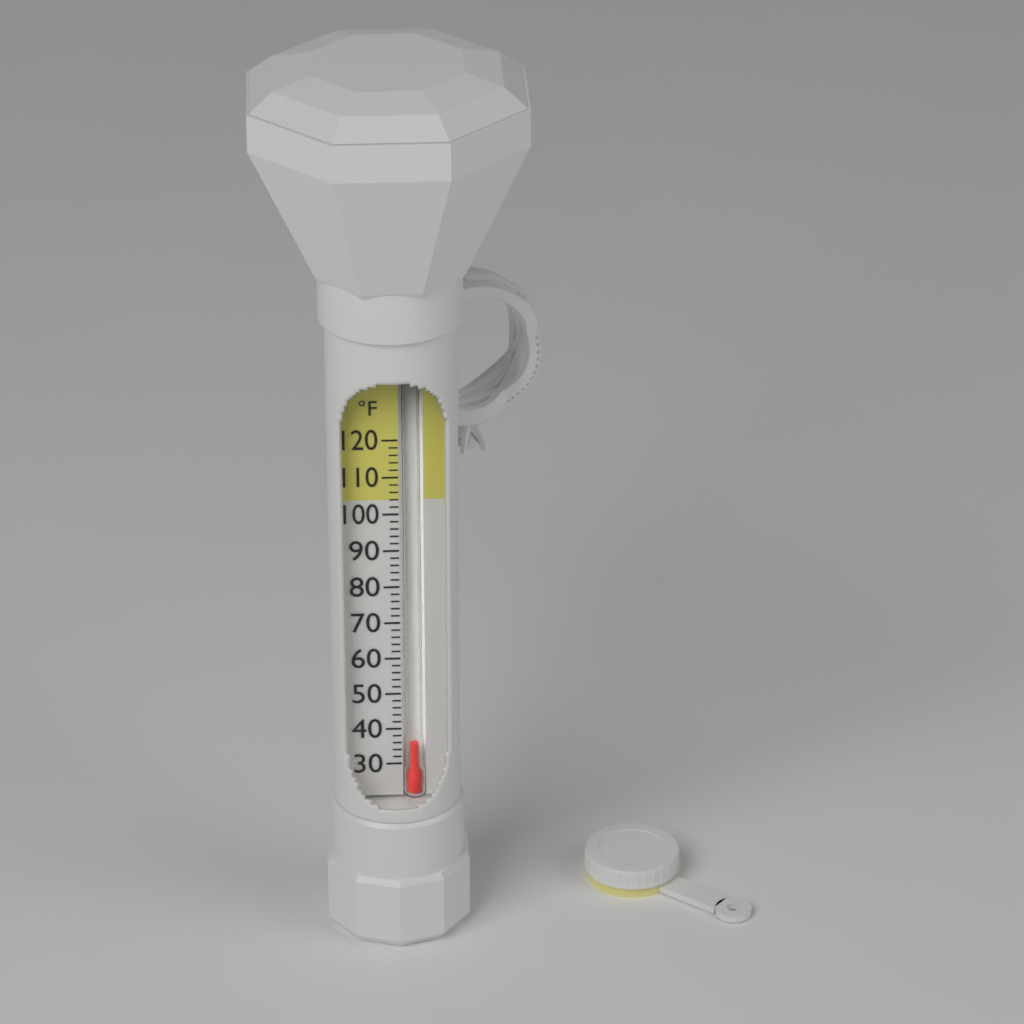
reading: 36 °F
